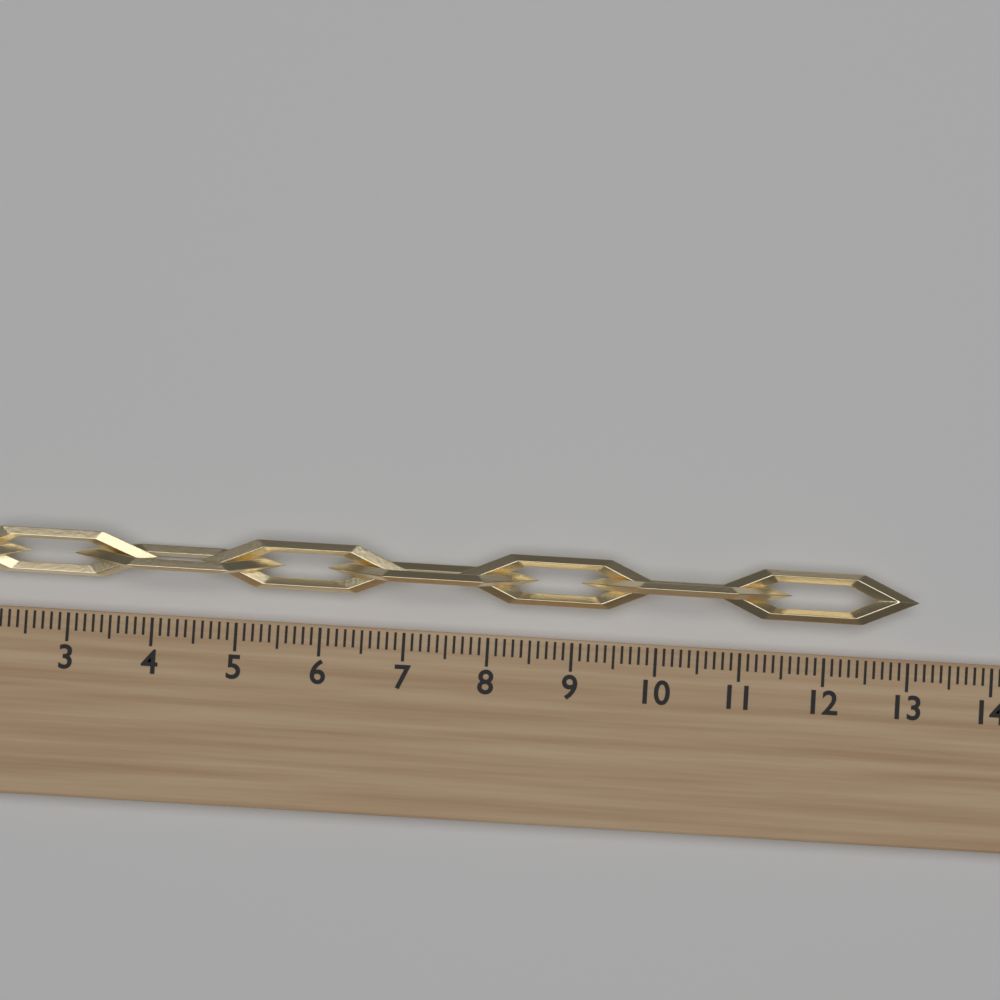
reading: 13.1 (no unit)
